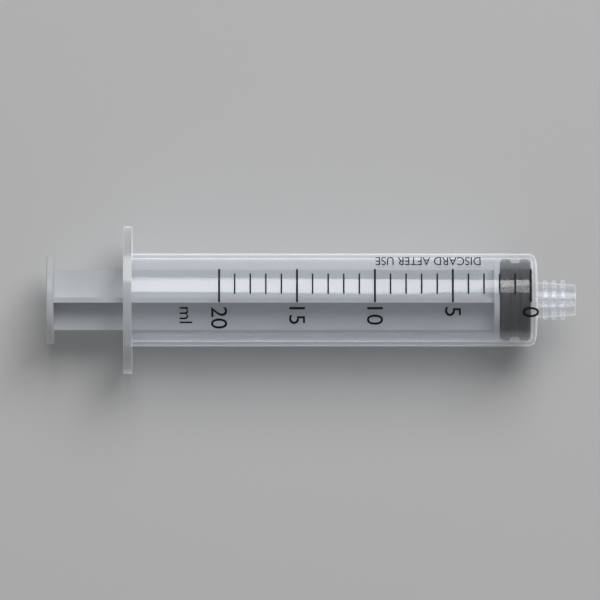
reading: 0 ml
